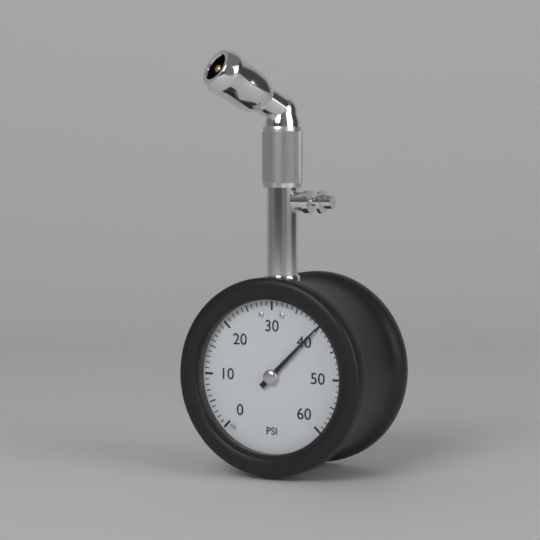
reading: 40 psi
